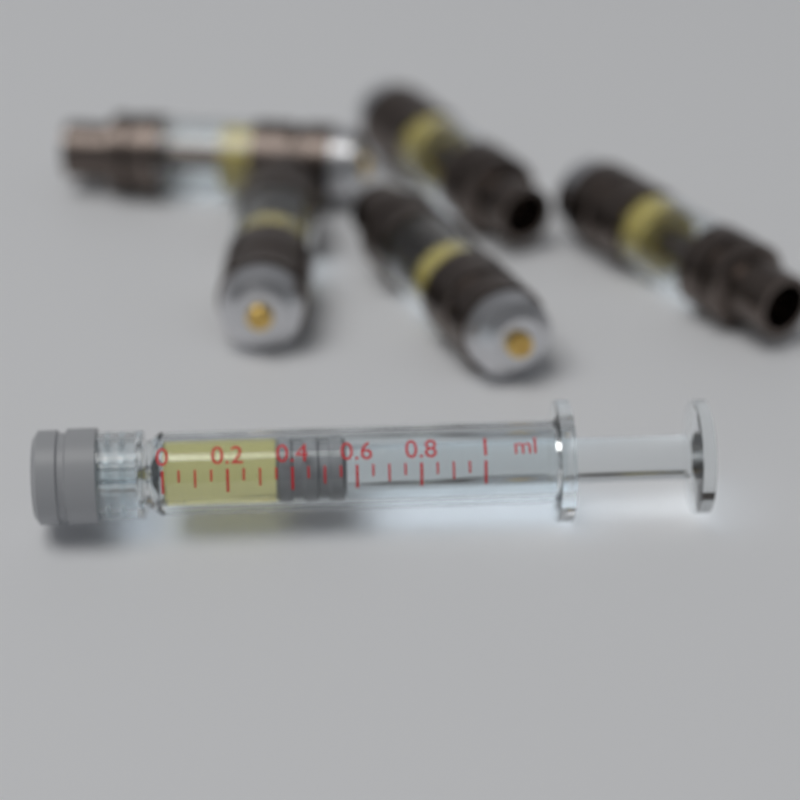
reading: 0.35 ml
